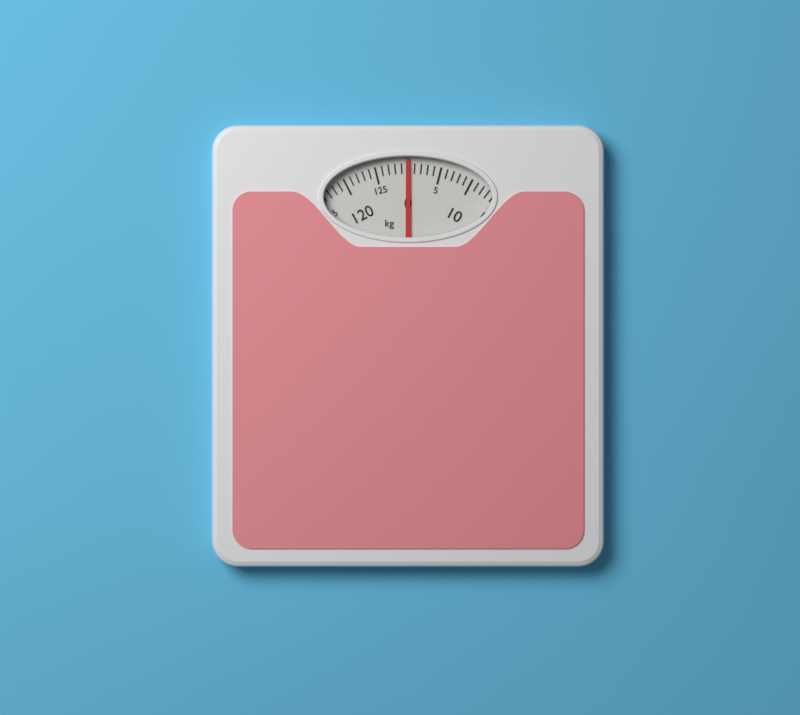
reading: 0 kg
